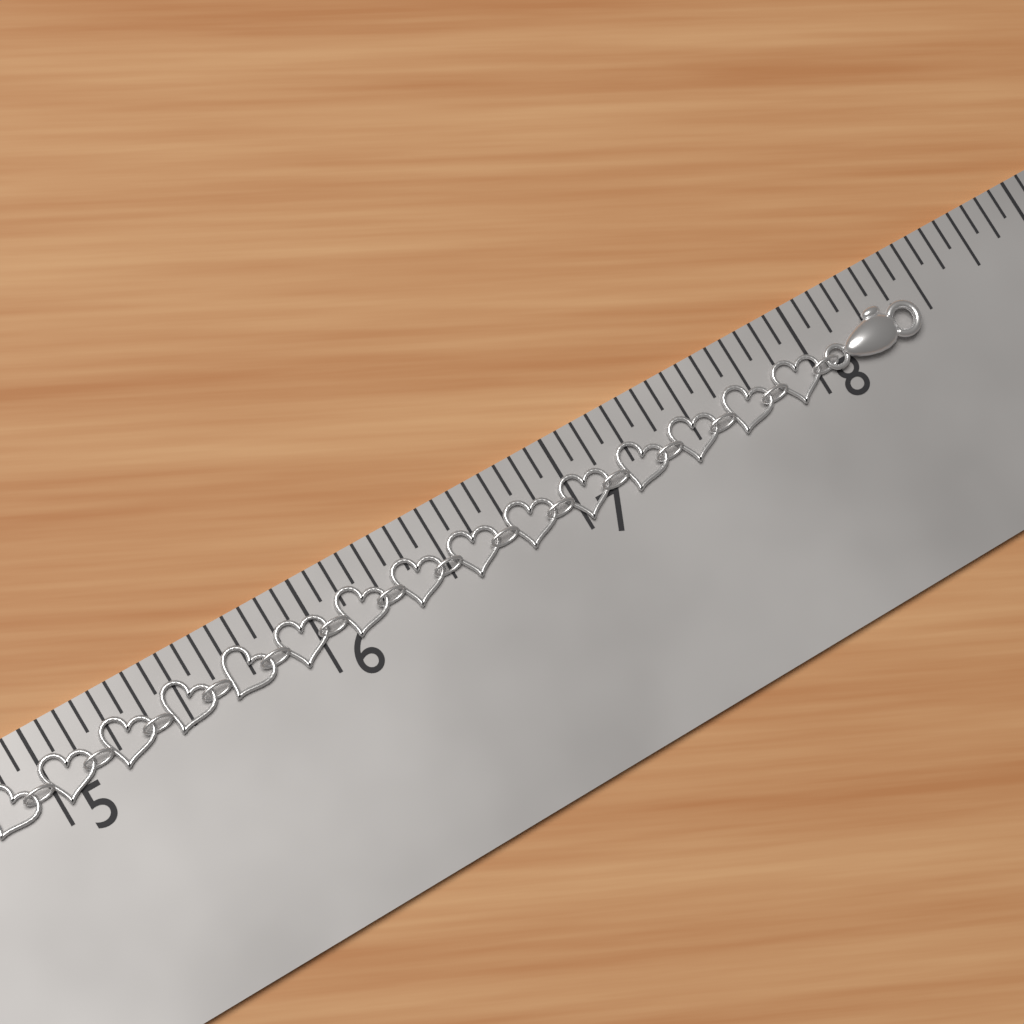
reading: 8.4375 in
